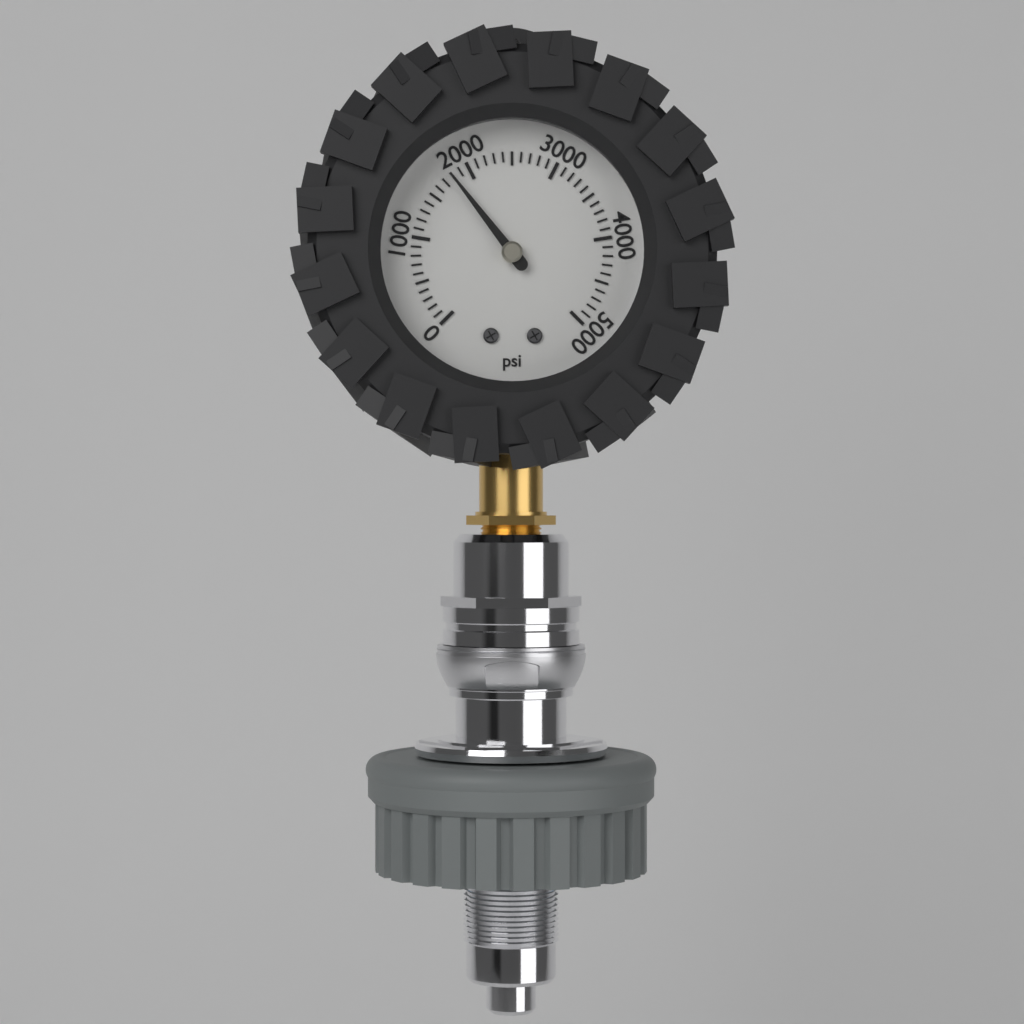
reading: 1800 psi
